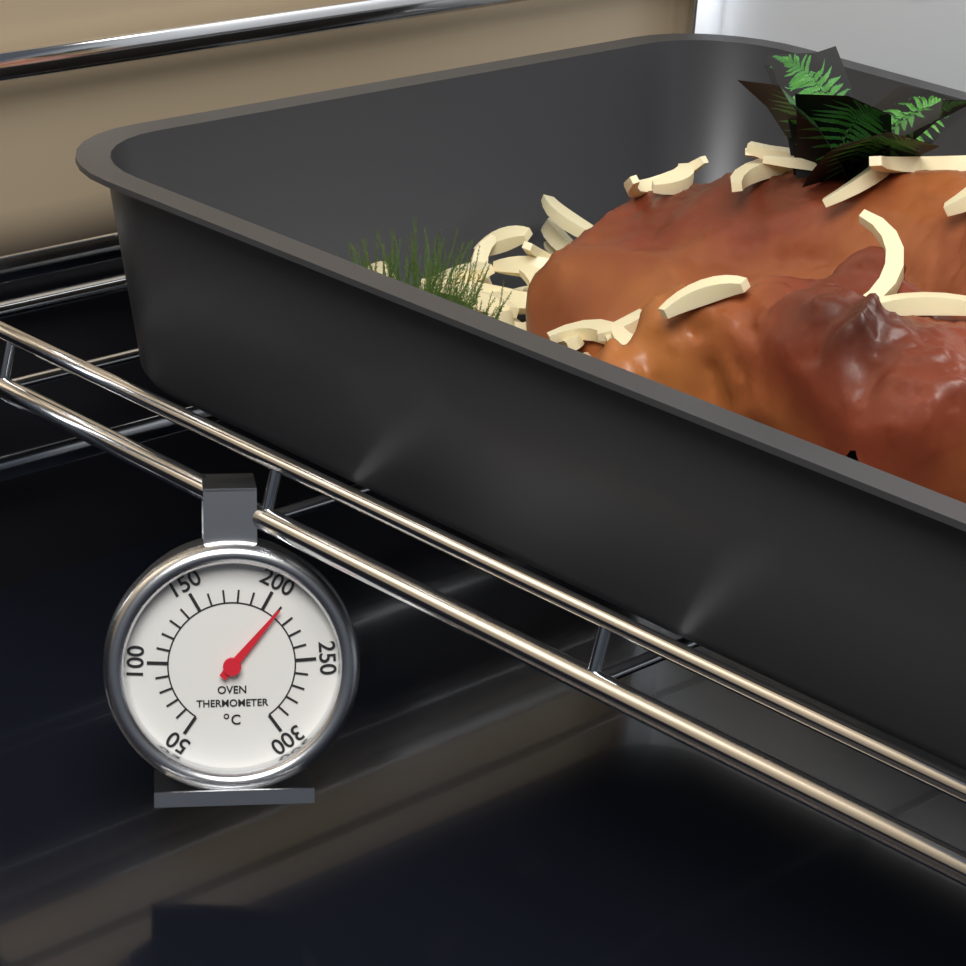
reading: 210 °C
